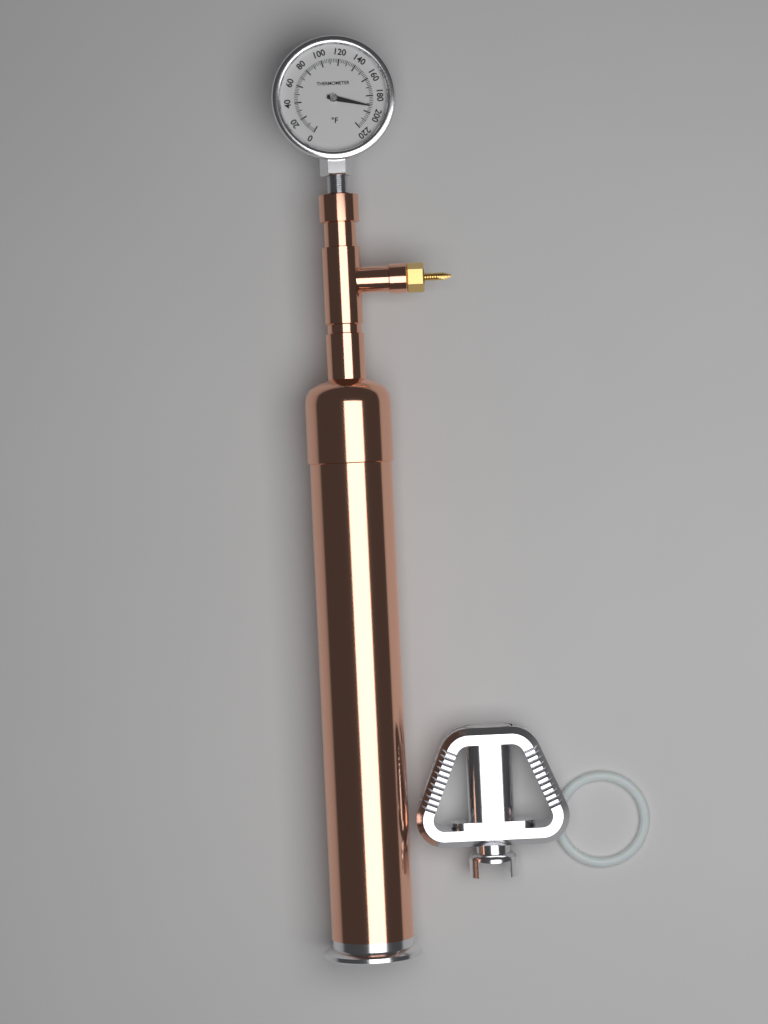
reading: 192 °F
